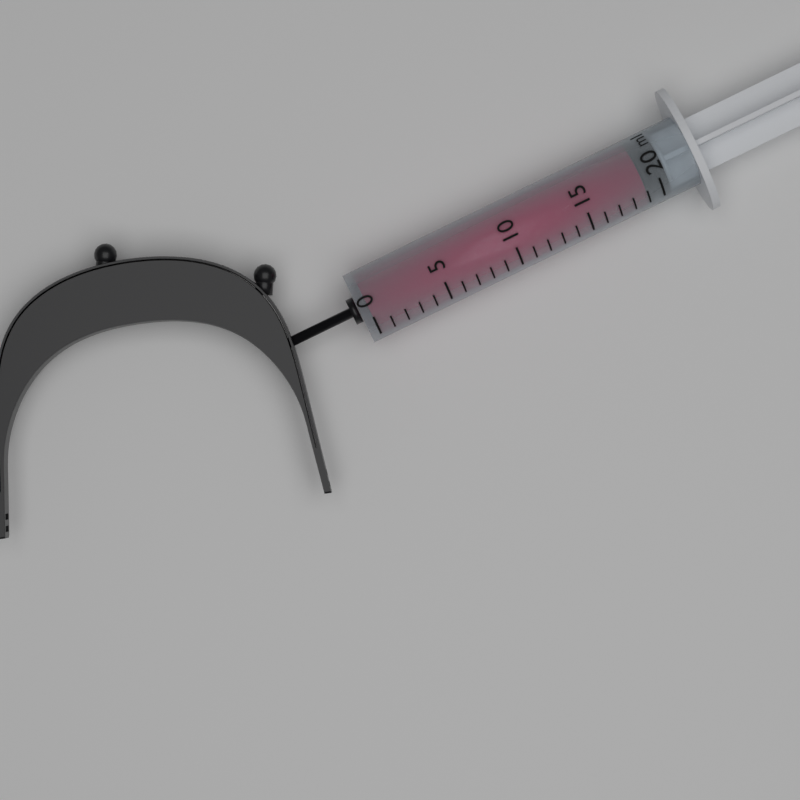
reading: 19 ml
